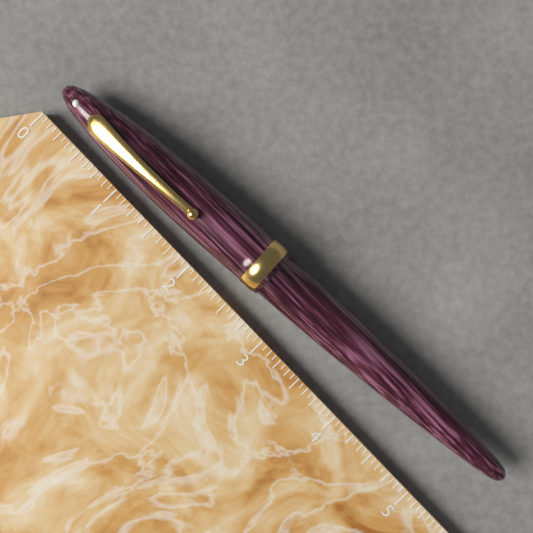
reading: 5.5000 (no unit)
